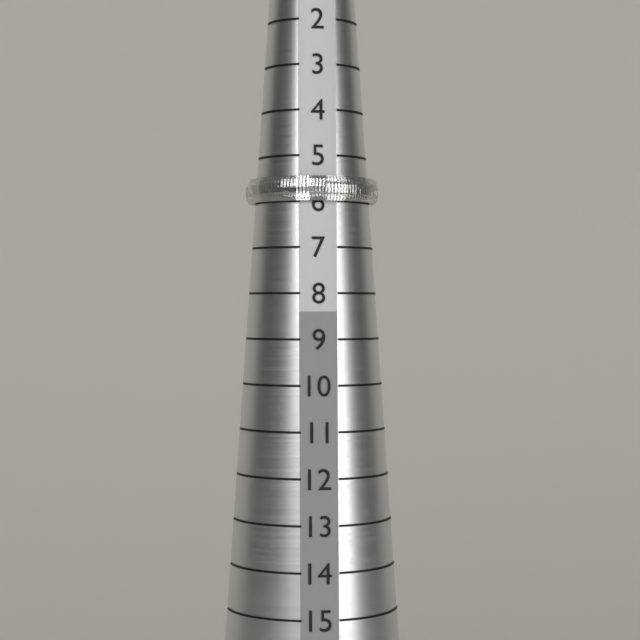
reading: 6 (no unit)
